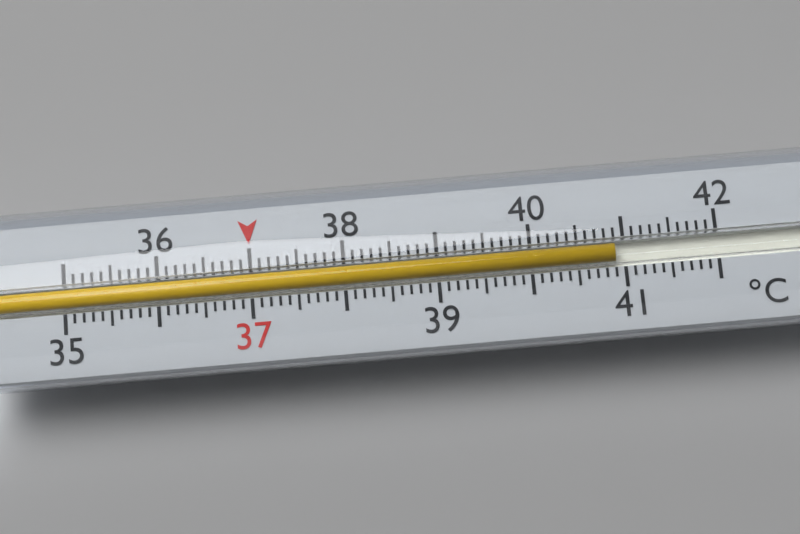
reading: 40.9 °C
